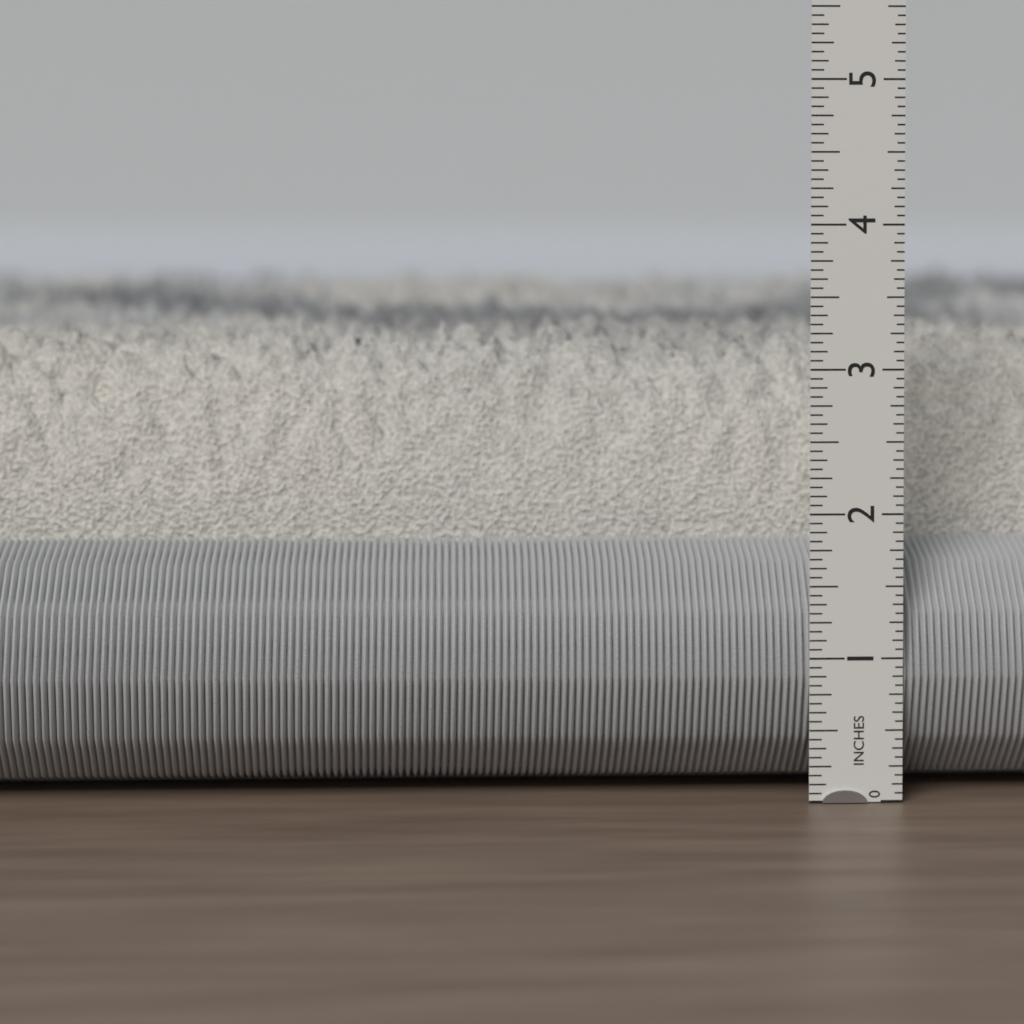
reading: 3.2500 in
